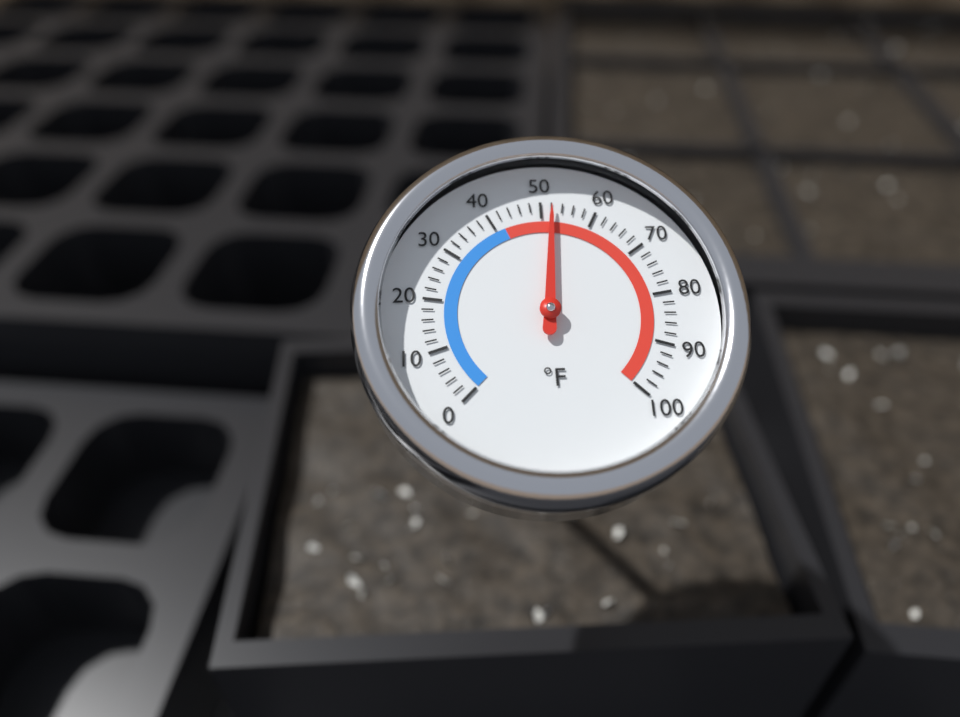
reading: 52 °F
